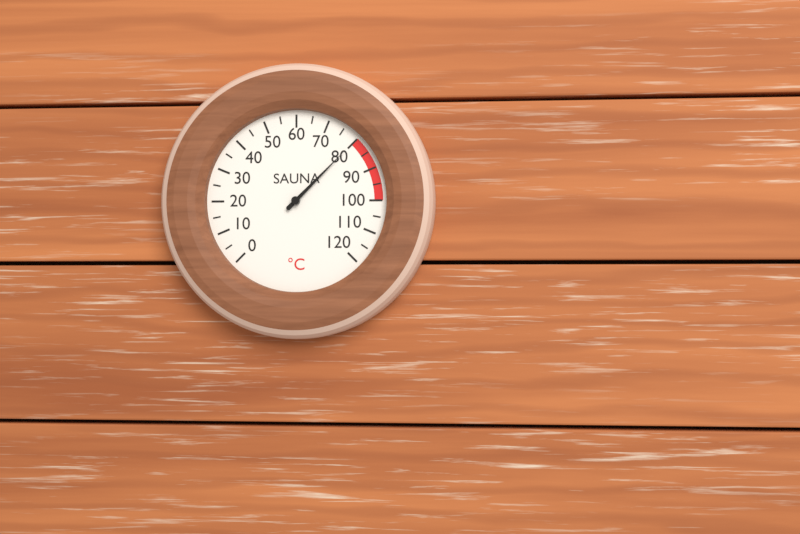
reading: 80 °C
